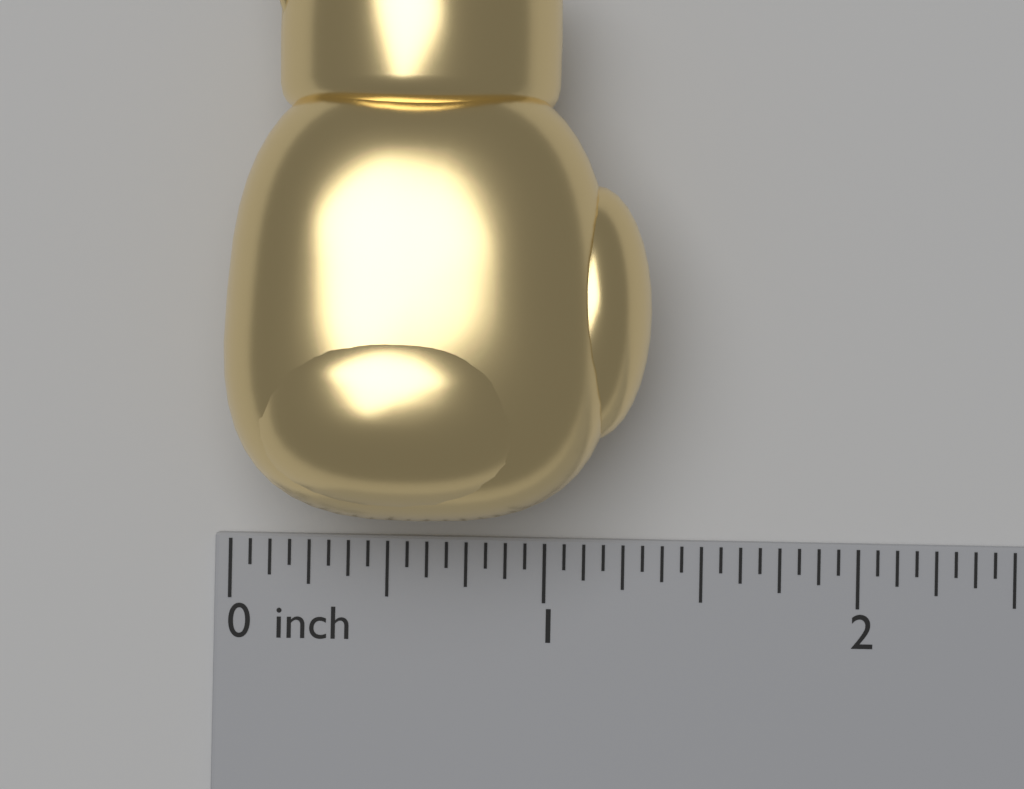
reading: 1.3125 inch
